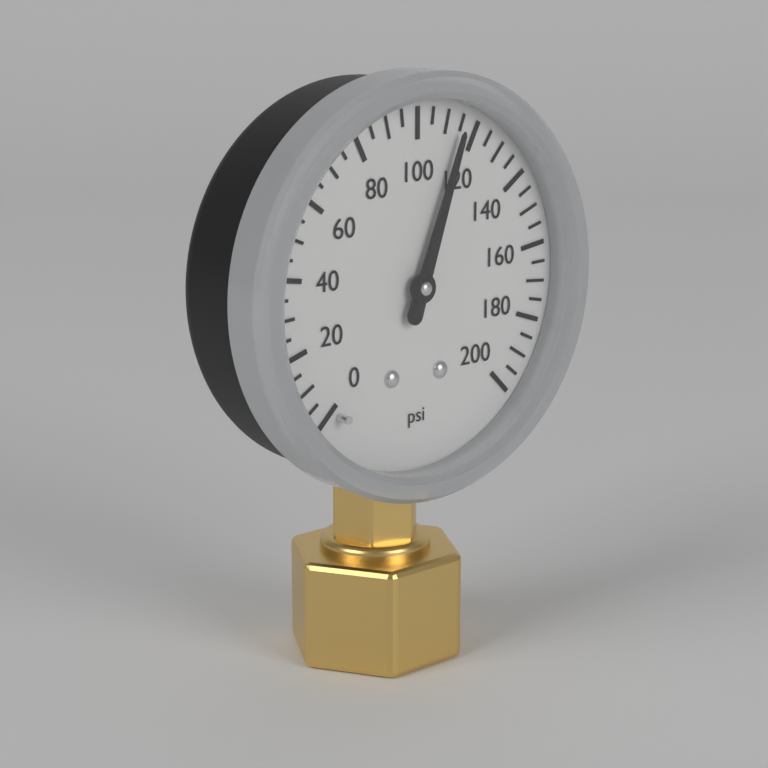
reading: 115 psi
